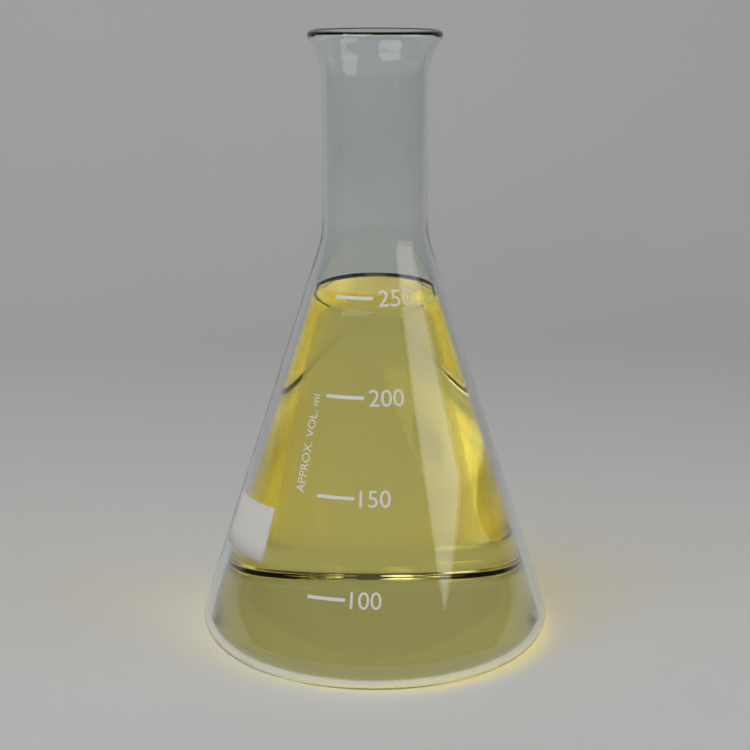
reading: 250 ml
